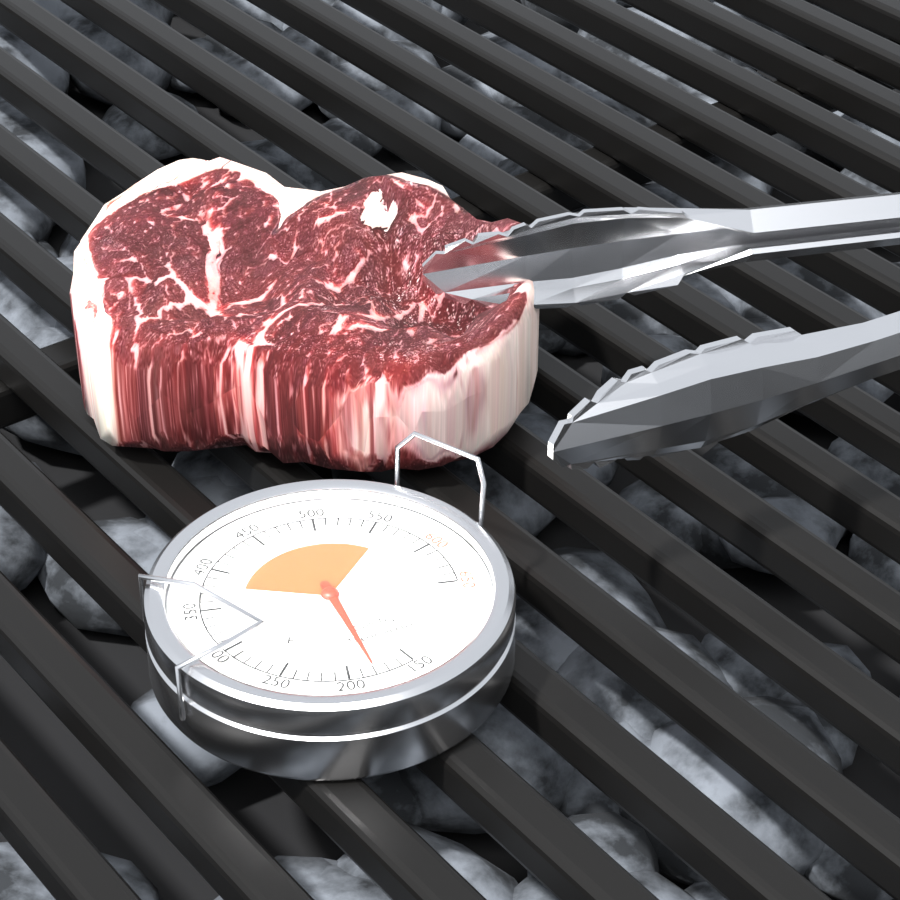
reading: 180 °F
